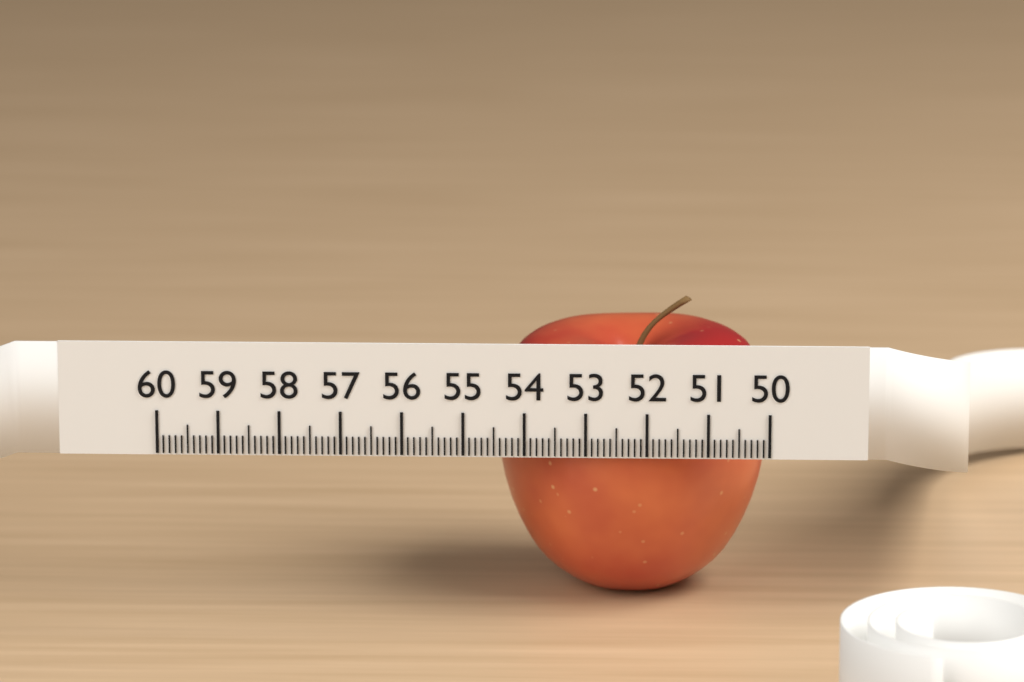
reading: 54.5 (no unit)
